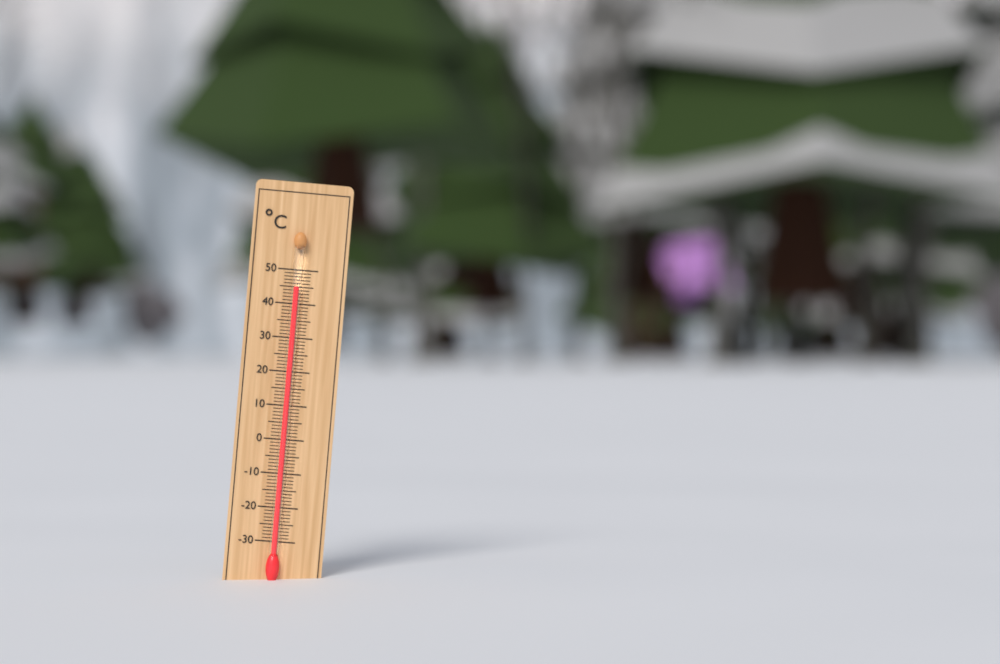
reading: 45 °C
